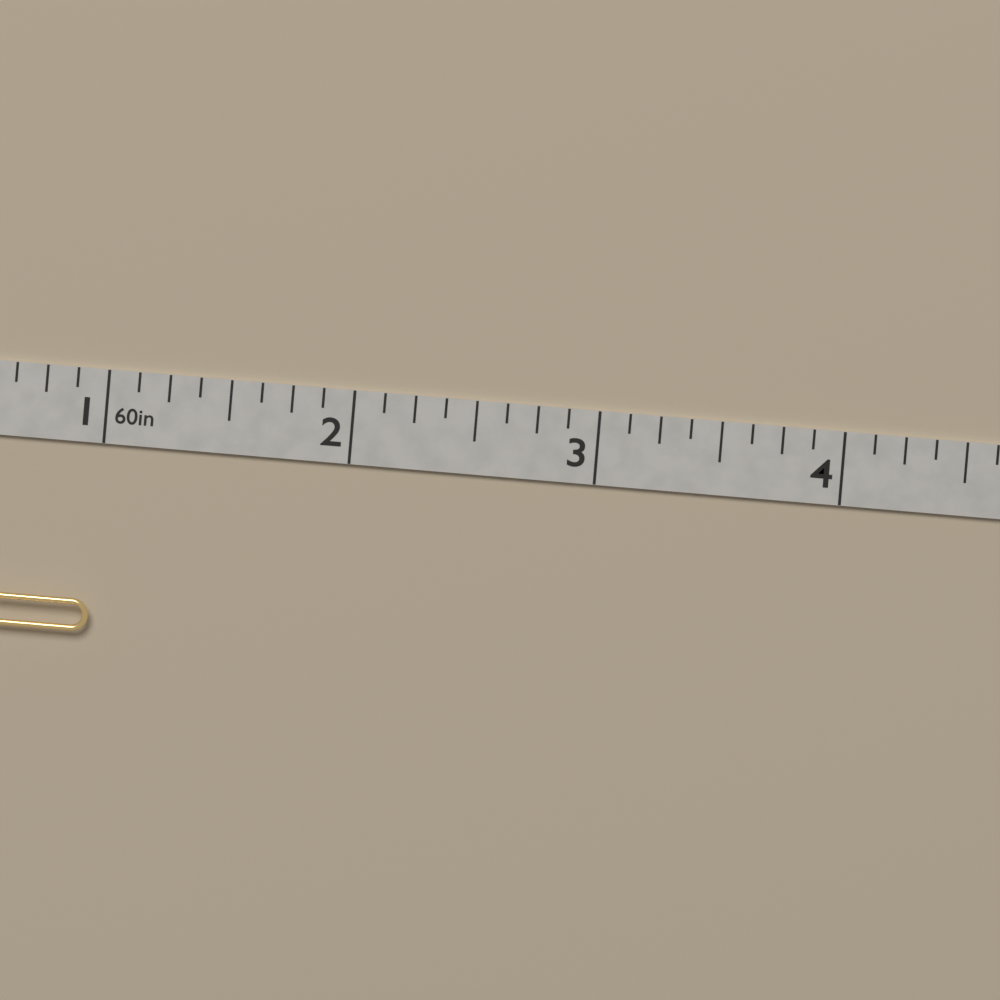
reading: 1.000 in
